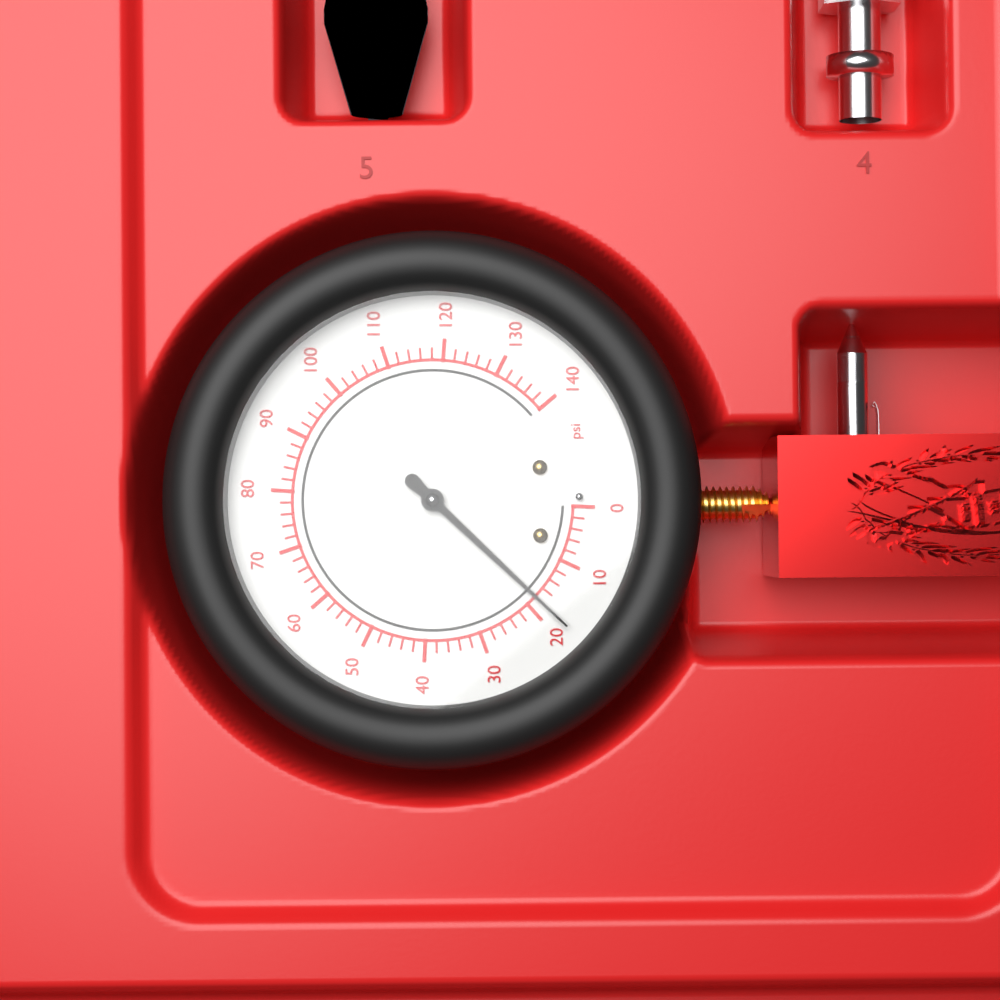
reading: 18 psi
